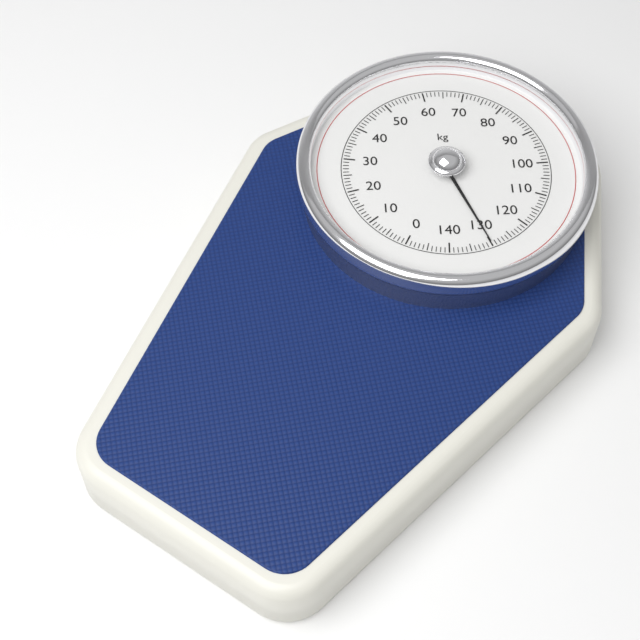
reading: 130 kg
